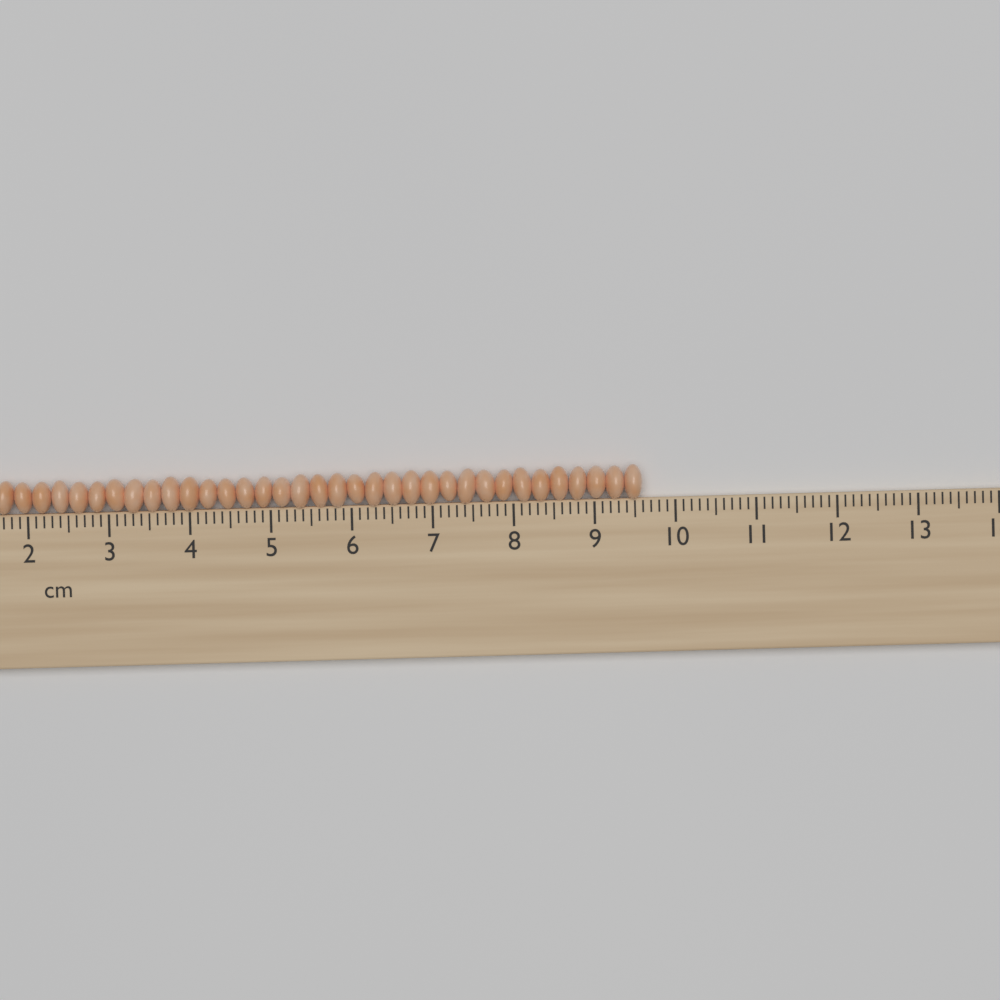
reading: 9.6 cm
